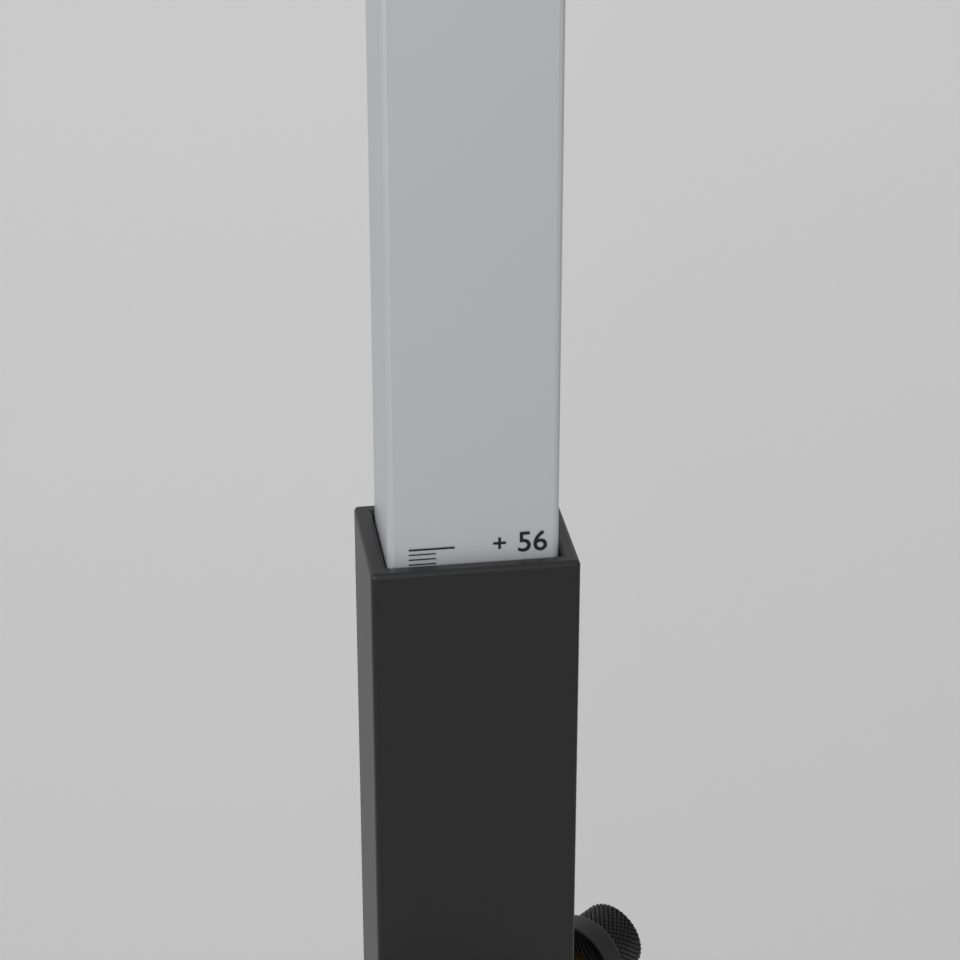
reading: 56.3 (no unit)
